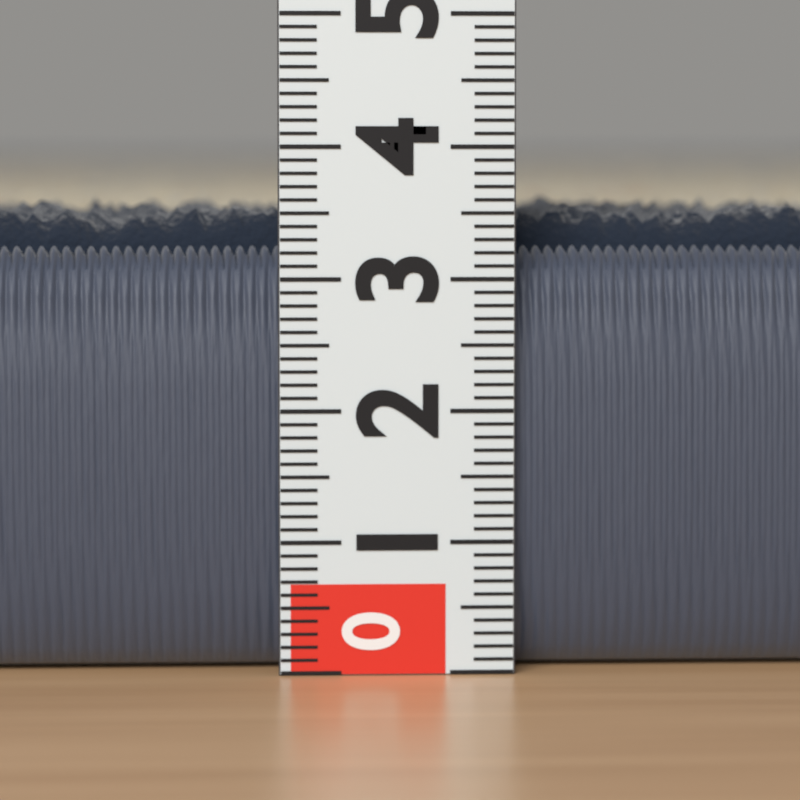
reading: 3.6 (no unit)
